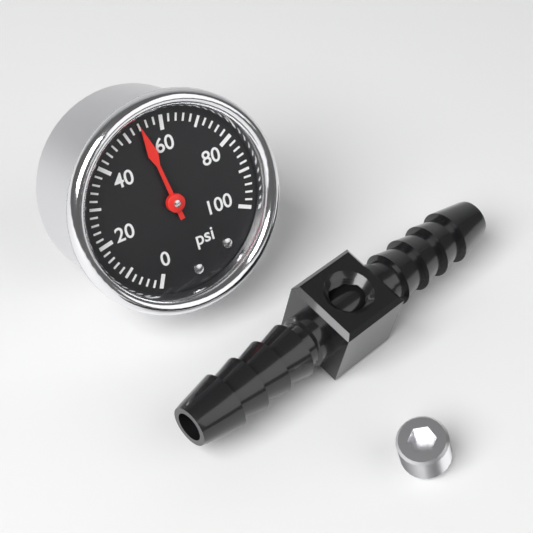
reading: 54 psi
